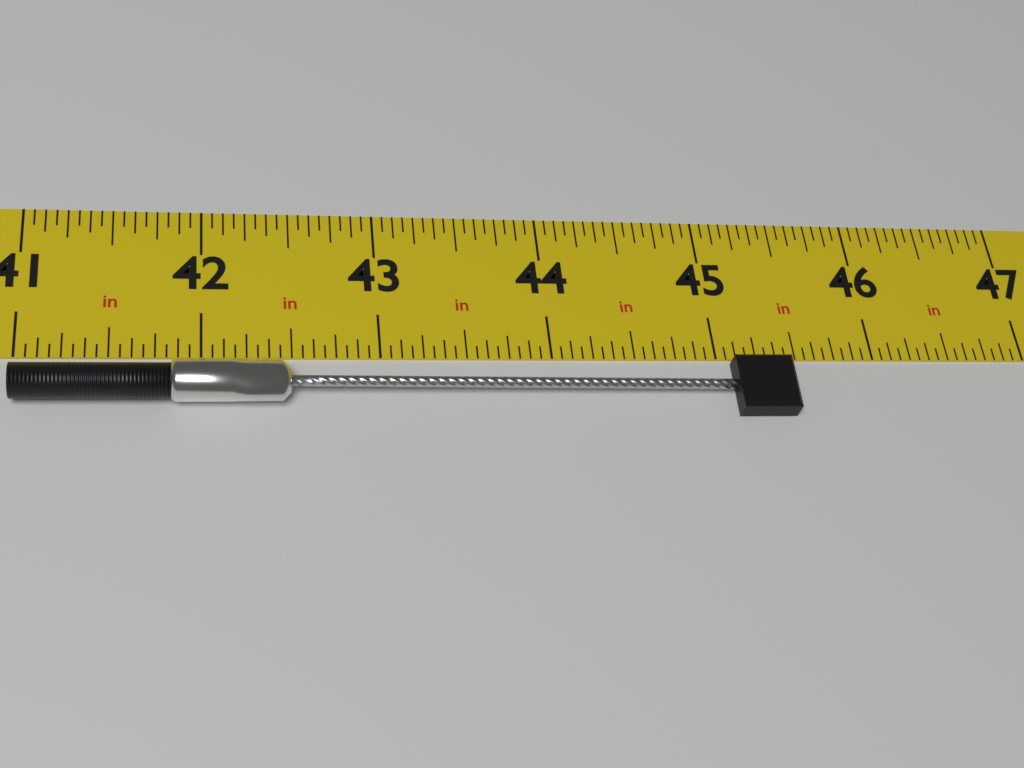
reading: 45.4400 in
